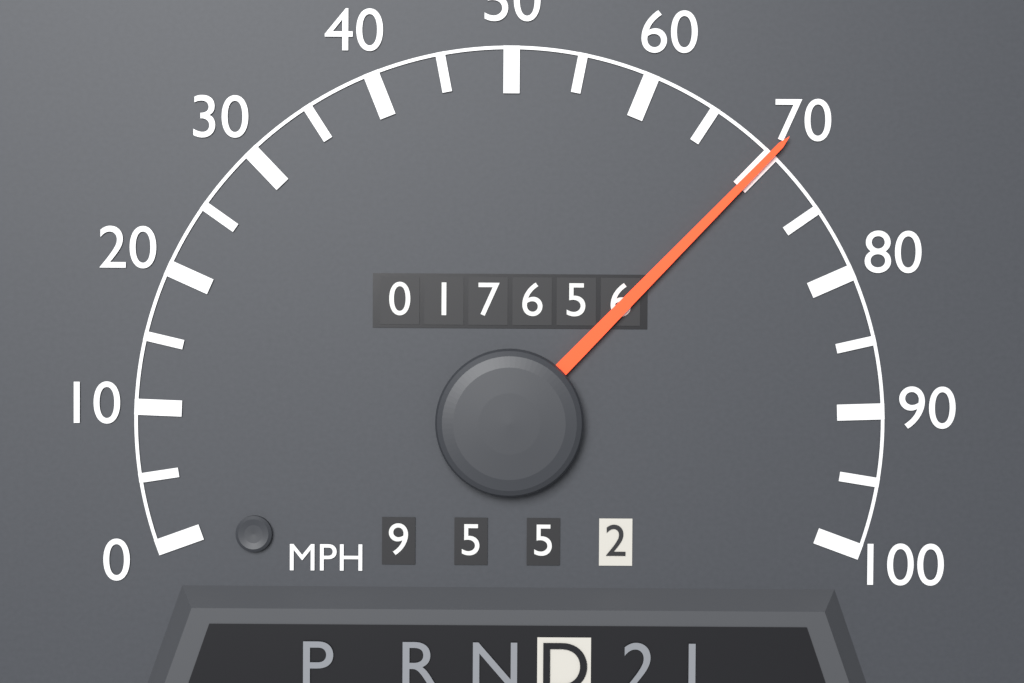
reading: 70 MPH
